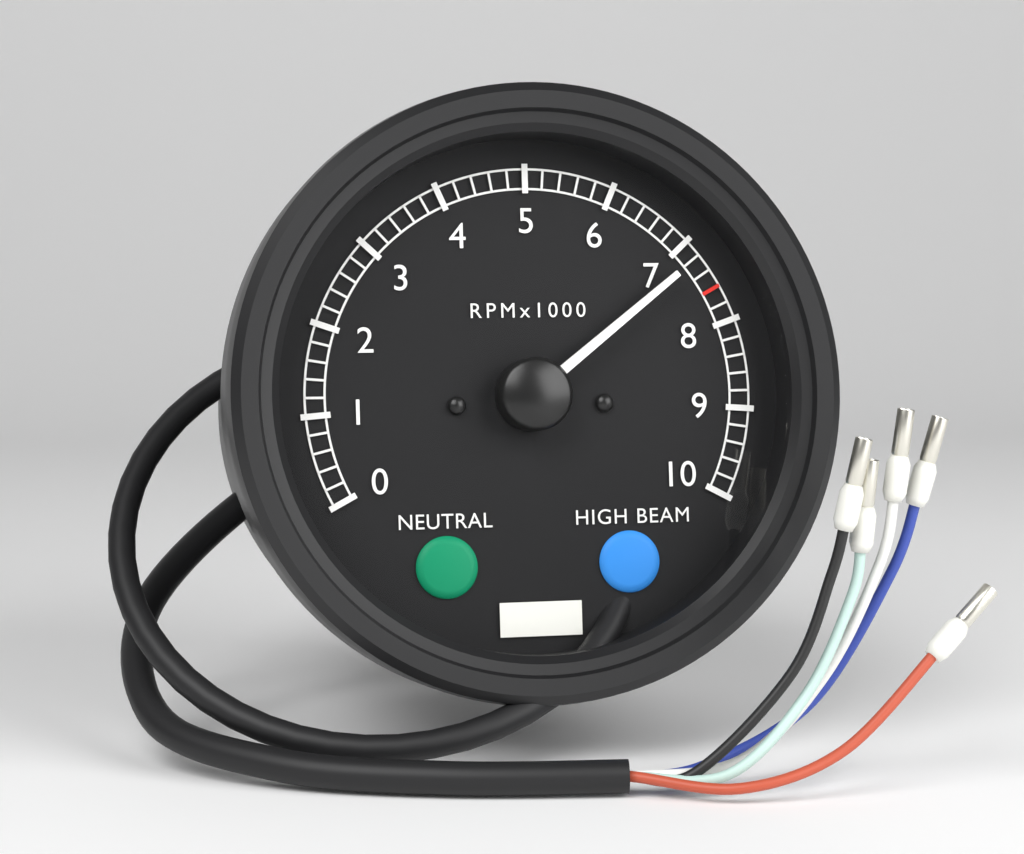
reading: 7200 RPM
